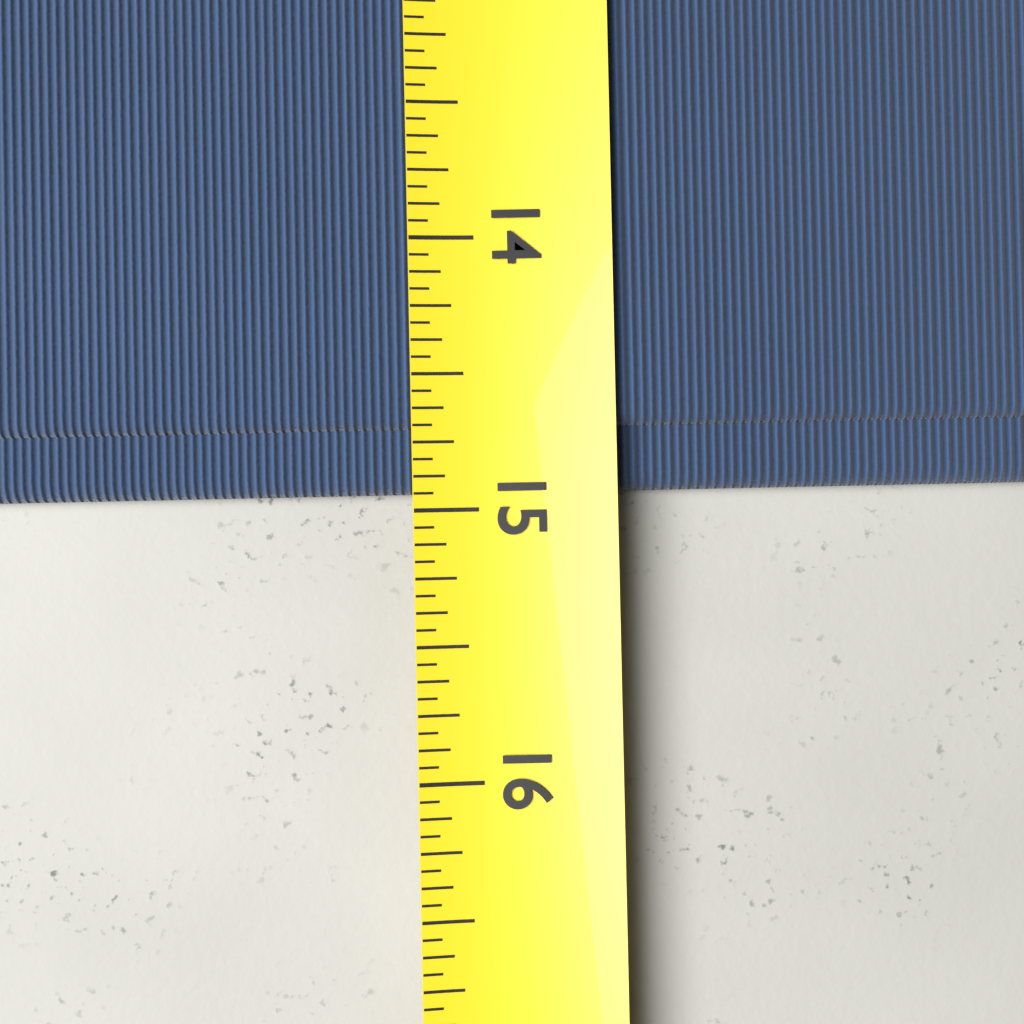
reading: 14.9375 (no unit)
